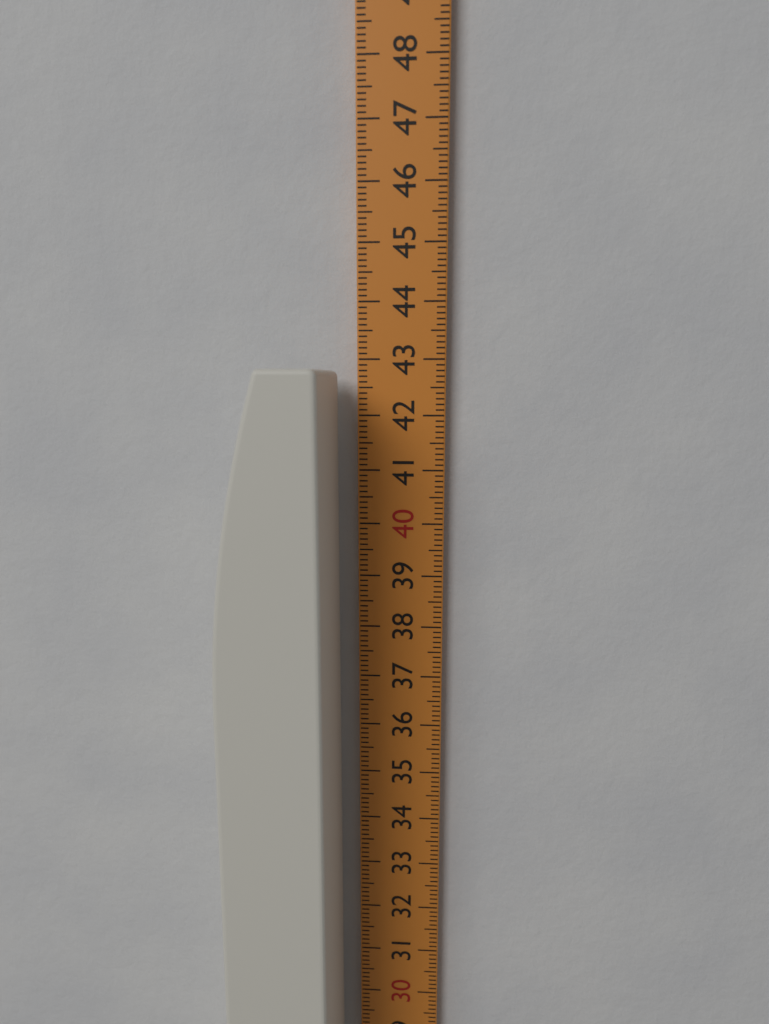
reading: 42.8 cm
